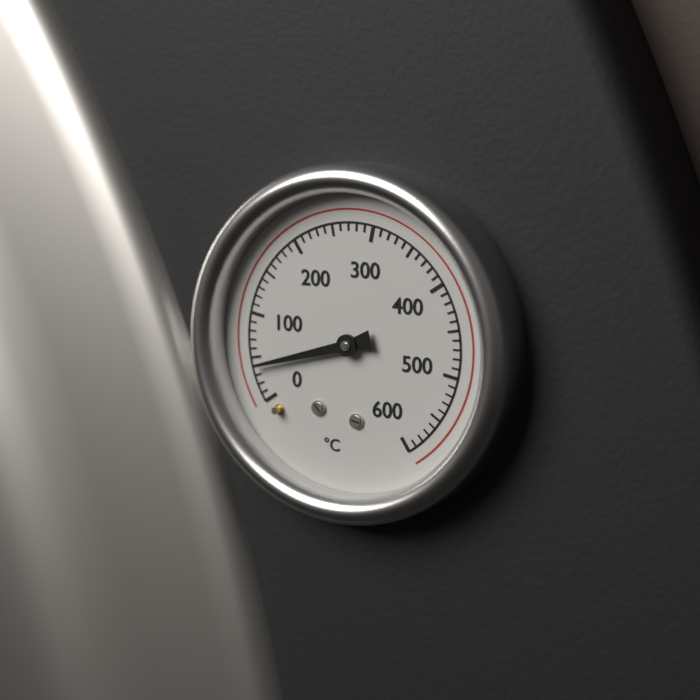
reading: 40 °C
